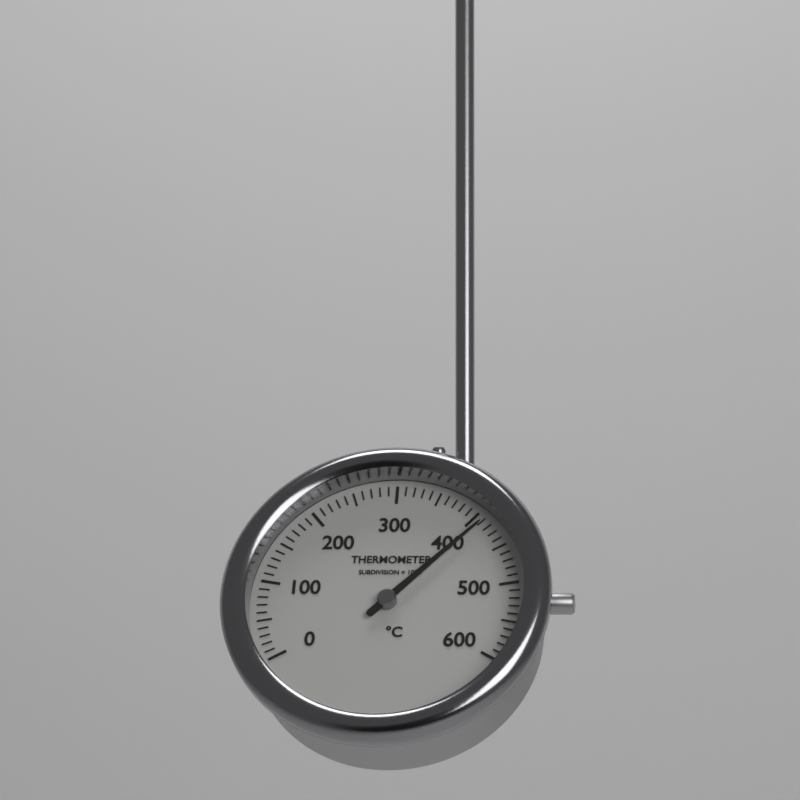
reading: 410 °C
